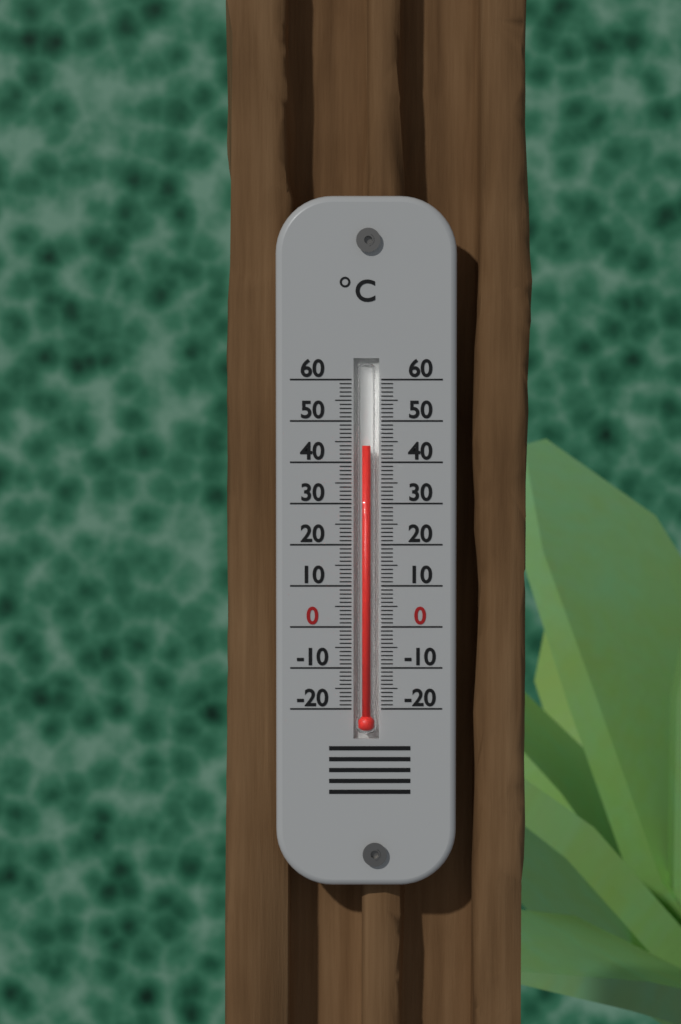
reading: 44 °C
